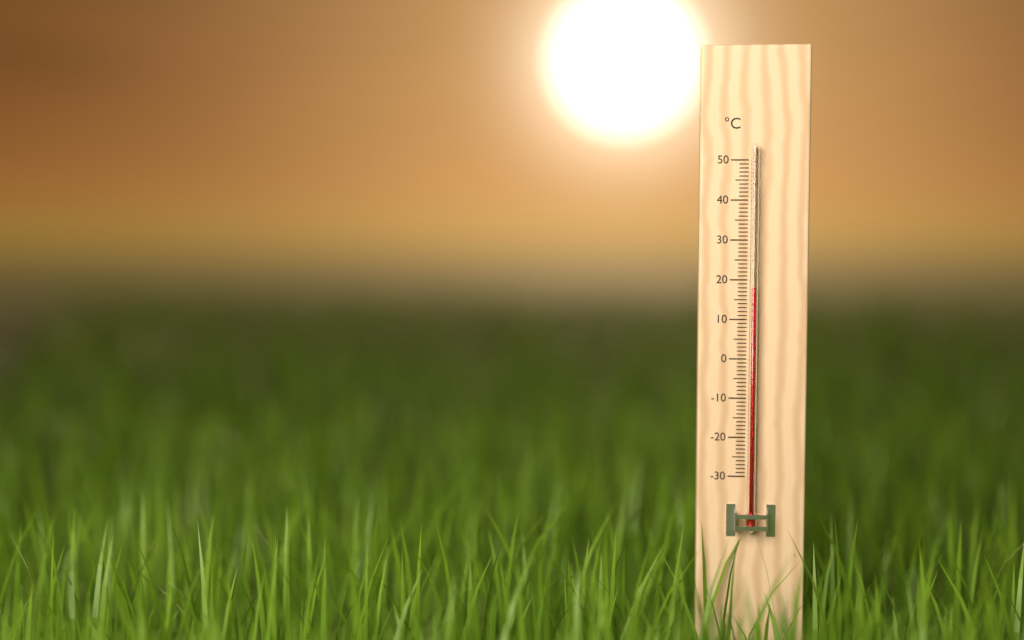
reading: 18 °C
